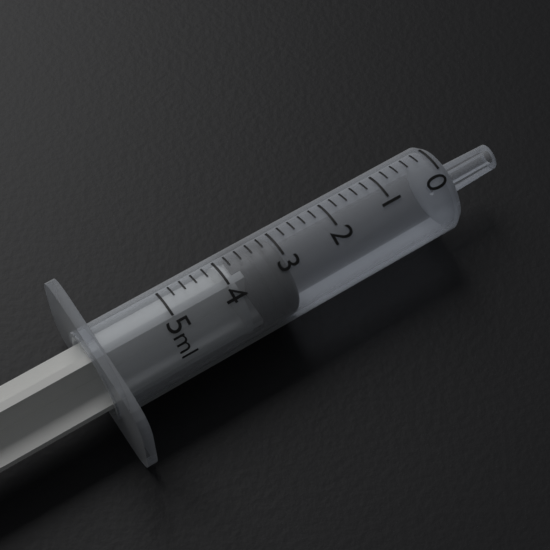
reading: 3.0 ml
